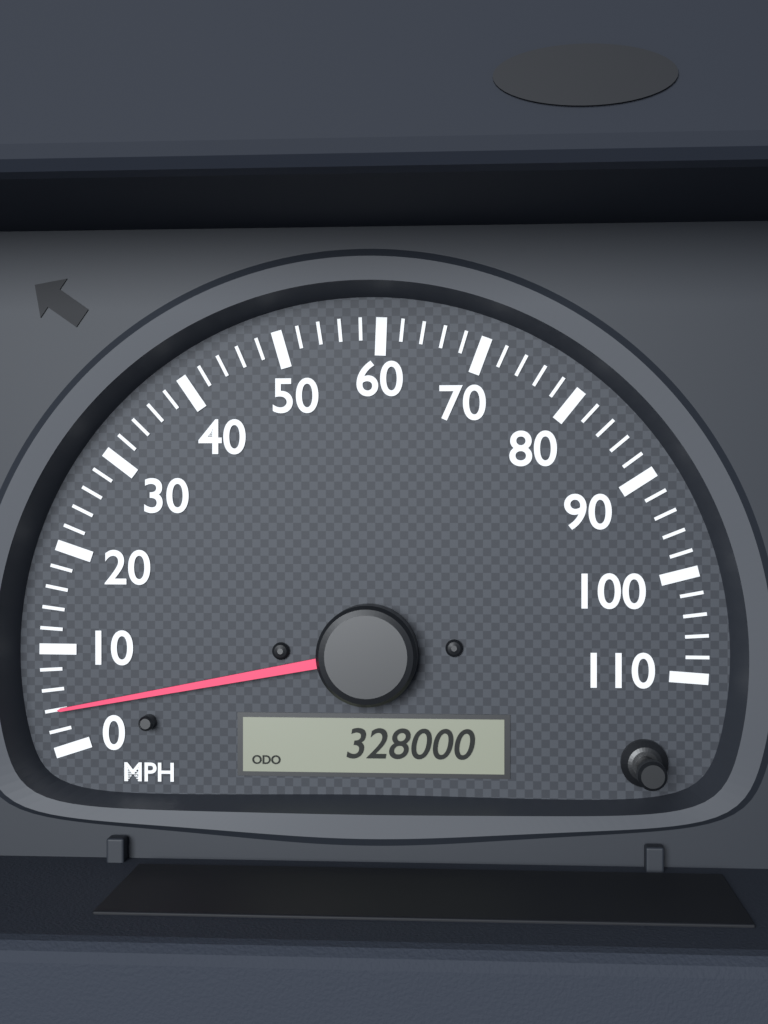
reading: 4 MPH
